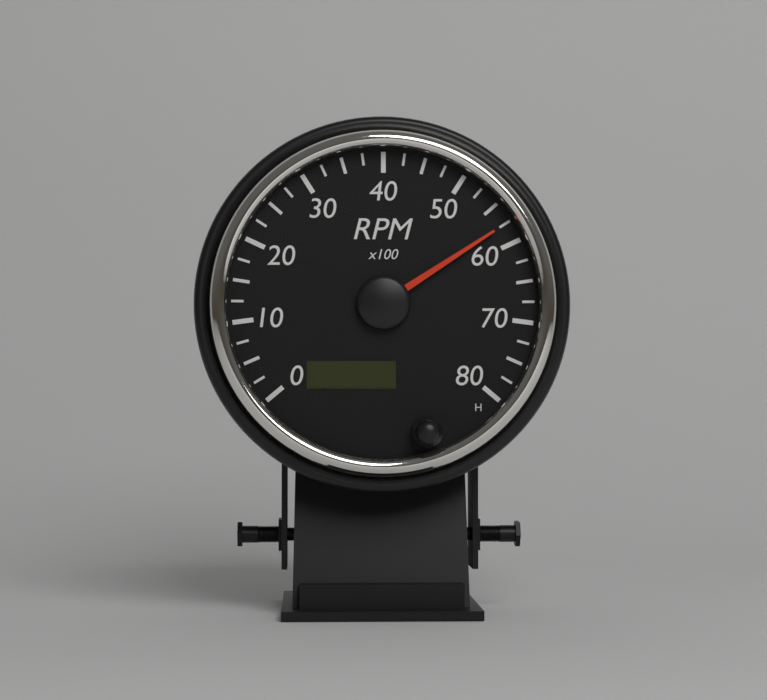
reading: 5750 RPM
